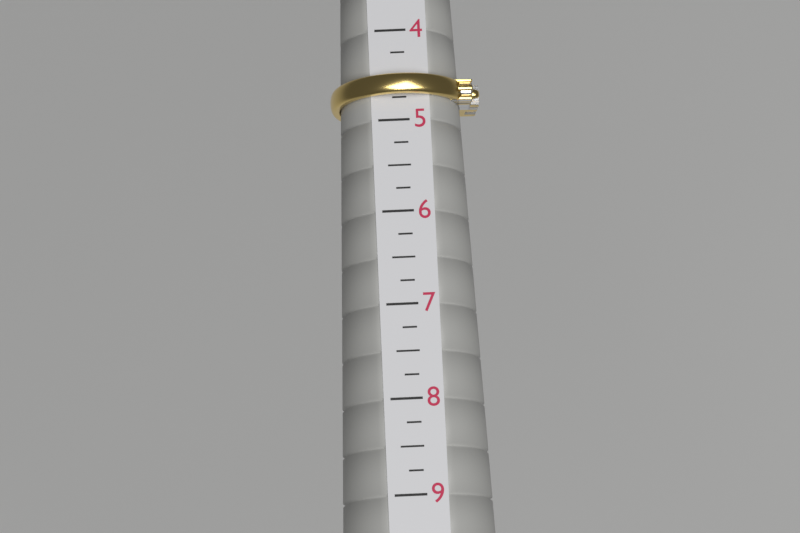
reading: 4.75 (no unit)
